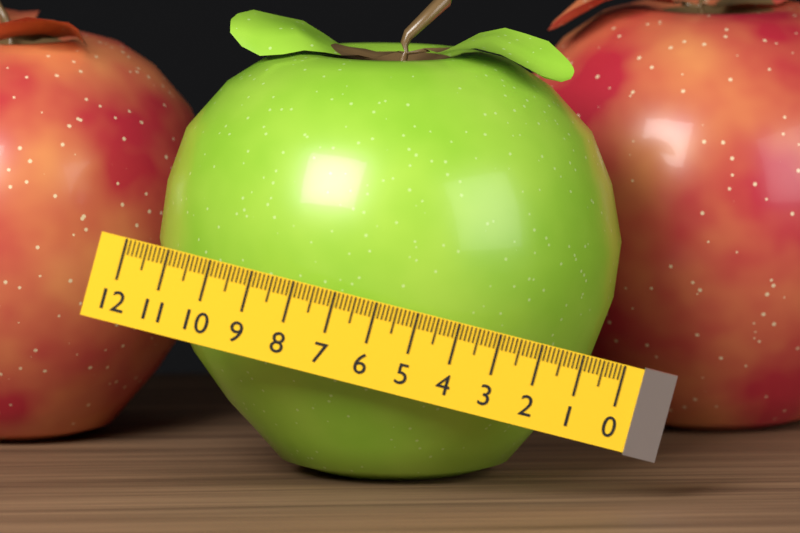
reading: 10.9 (no unit)
